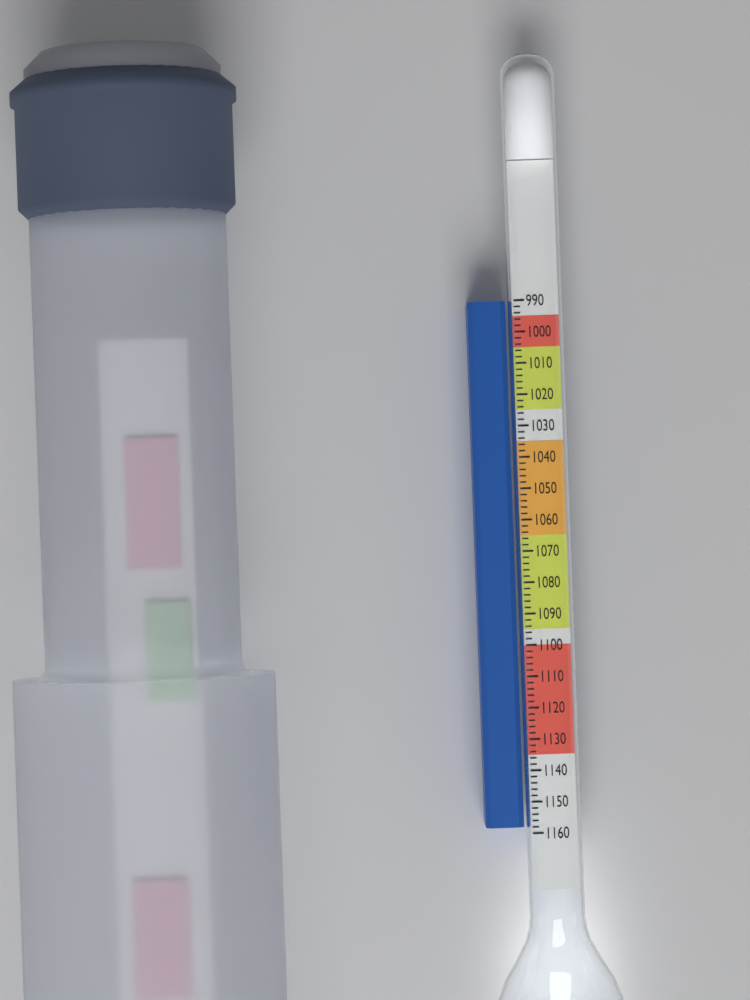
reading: 1158 (no unit)
